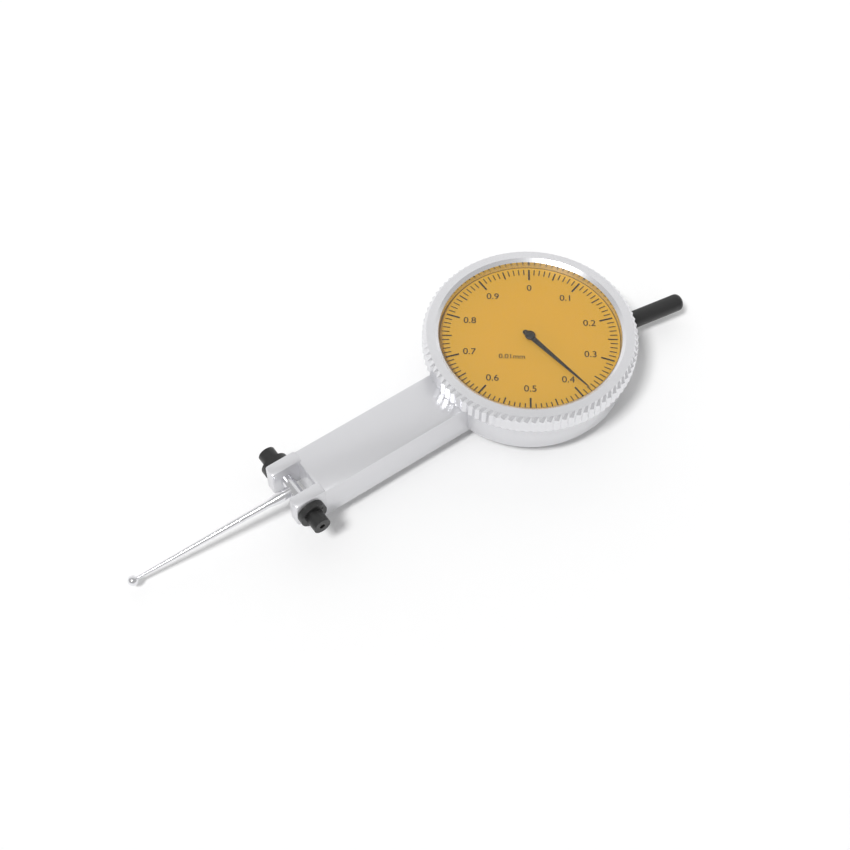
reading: 0.38 mm
